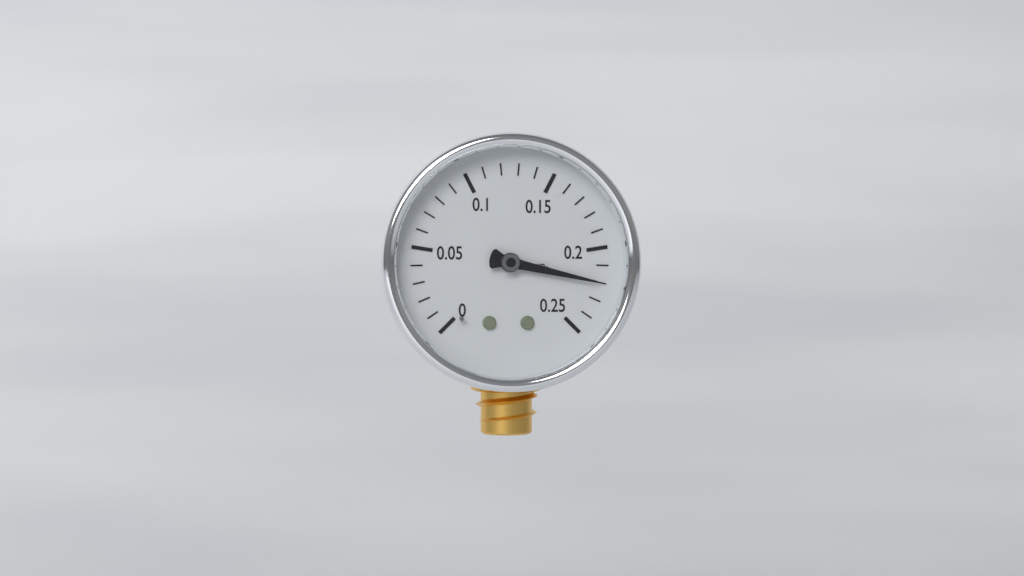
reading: 0.22 MPa
